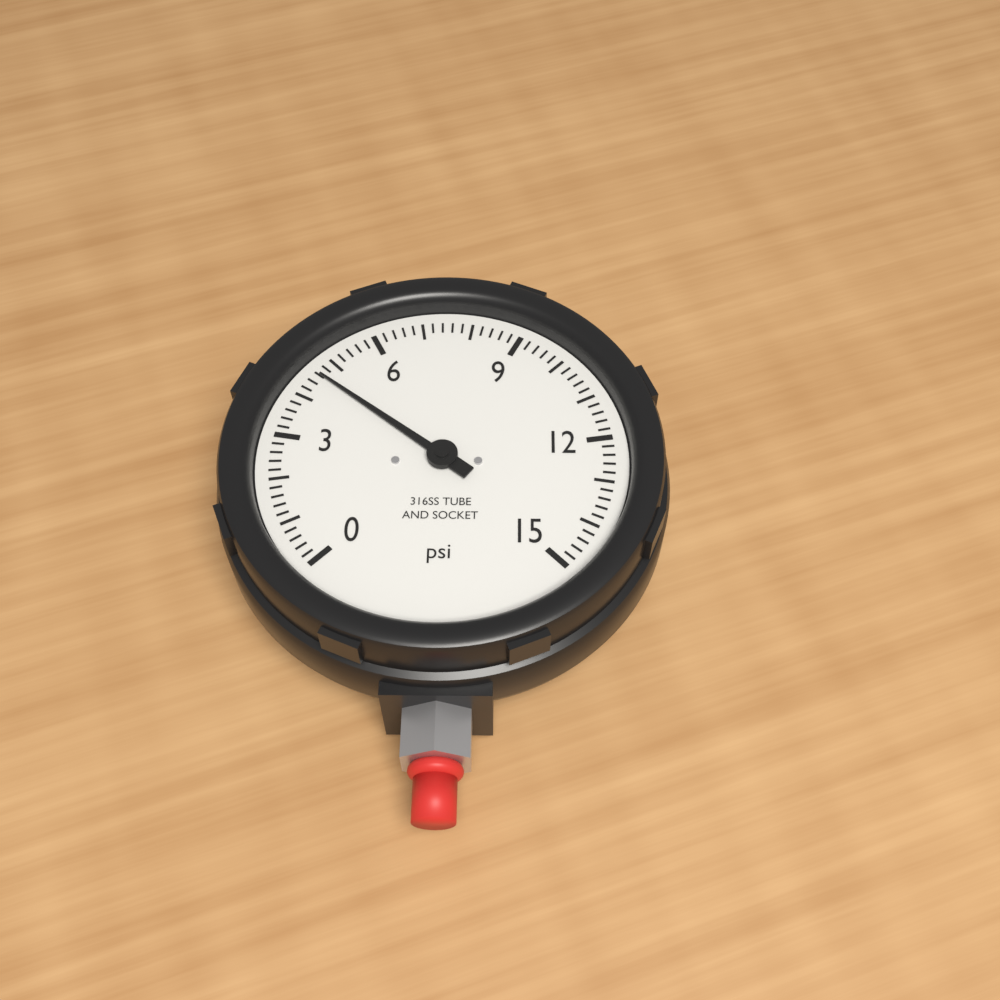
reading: 4.6 psi
